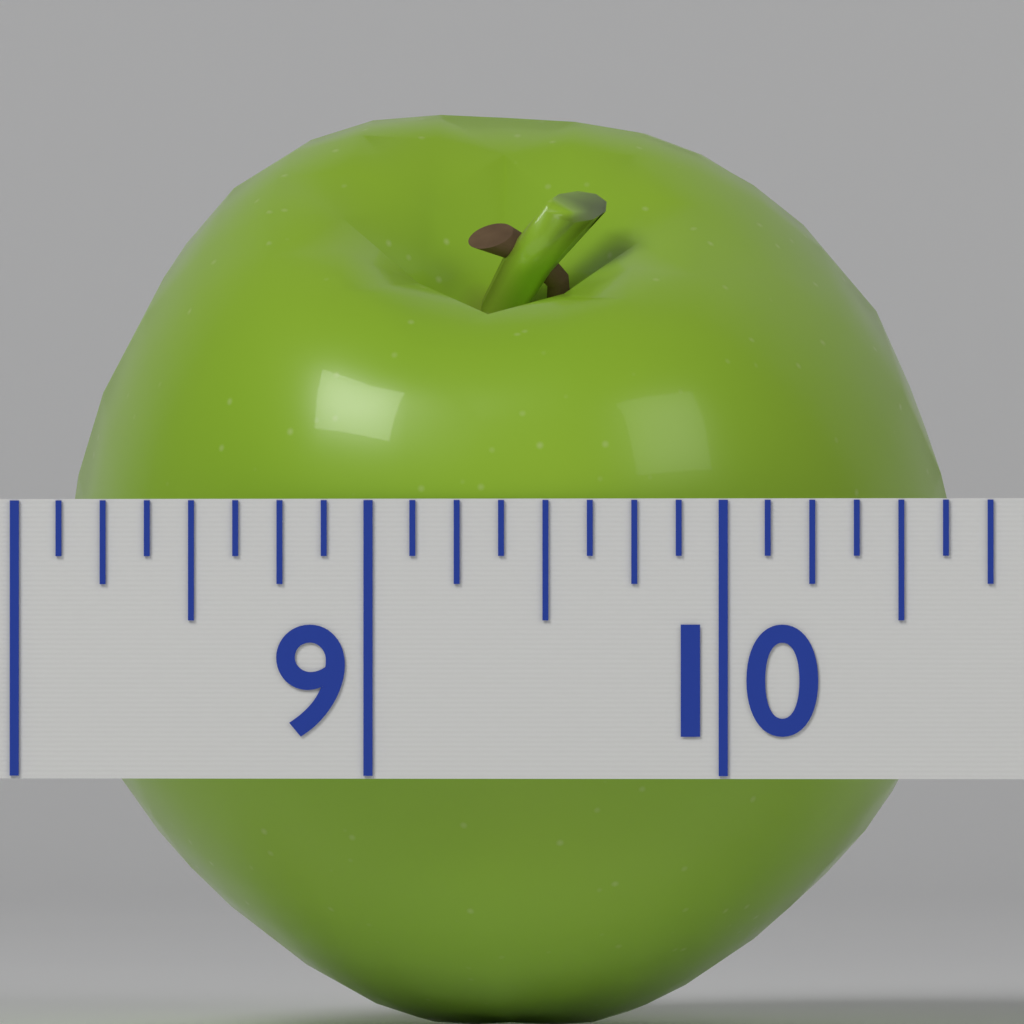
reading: 10.625 (no unit)
